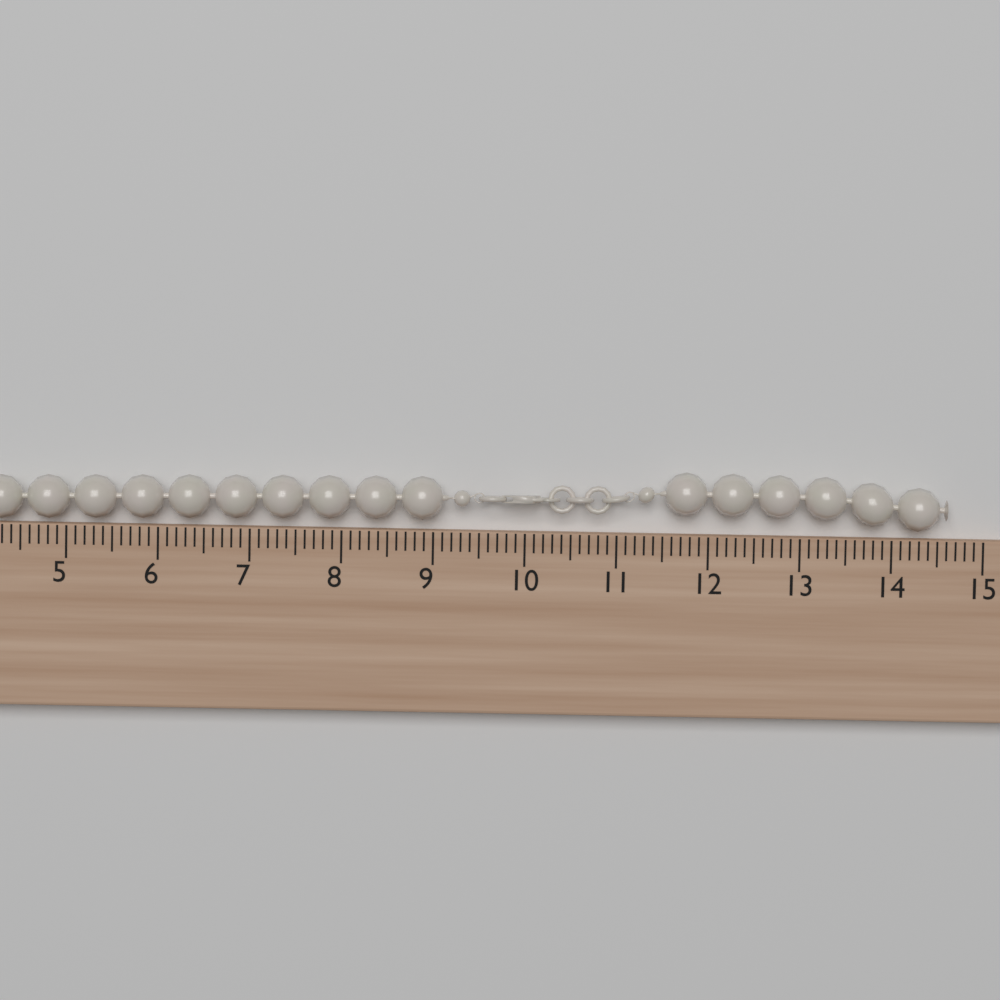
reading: 14.6 cm
